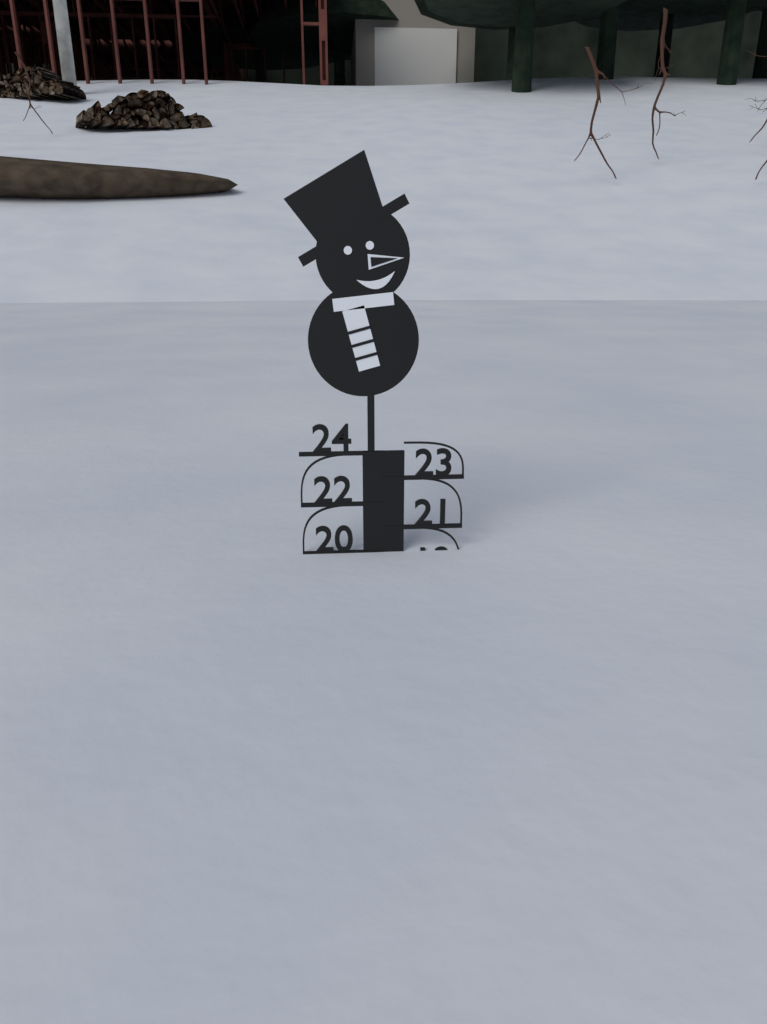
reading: 20 (no unit)
